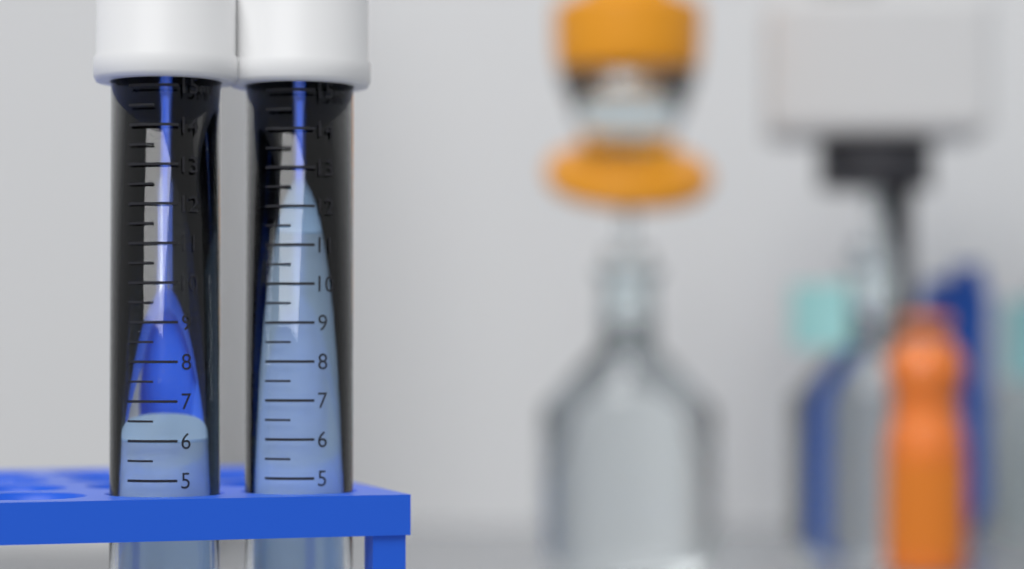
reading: 6.0 ml
